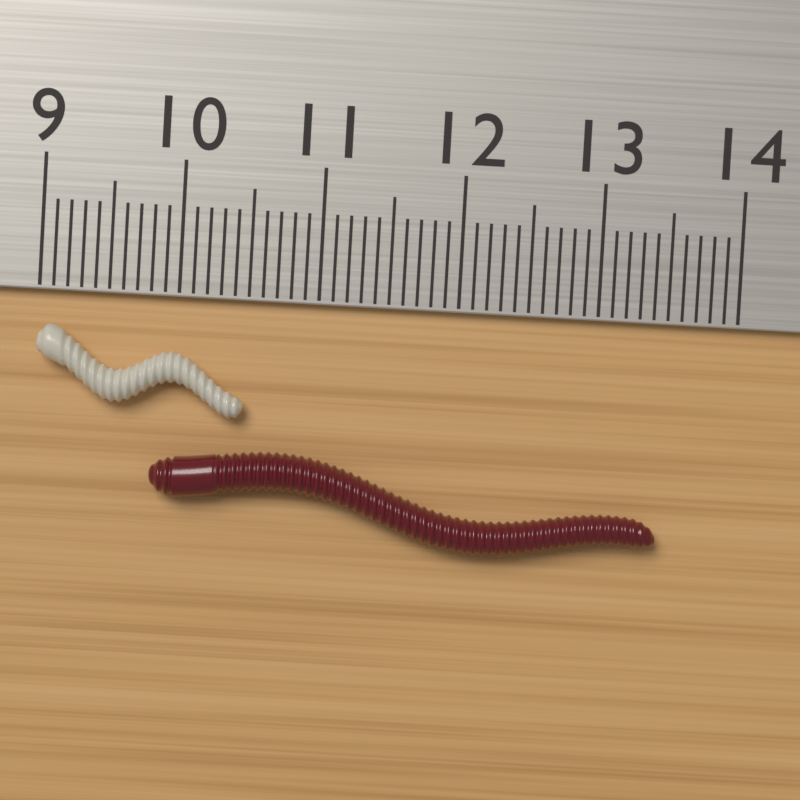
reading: 10.5 cm
